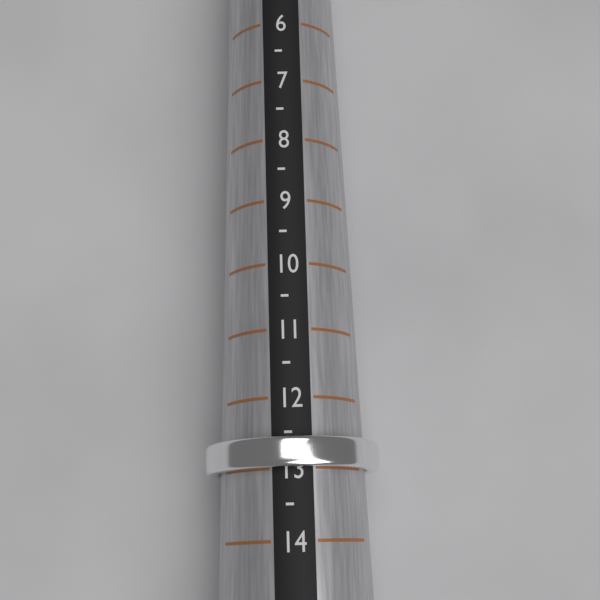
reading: 13.0 (no unit)
